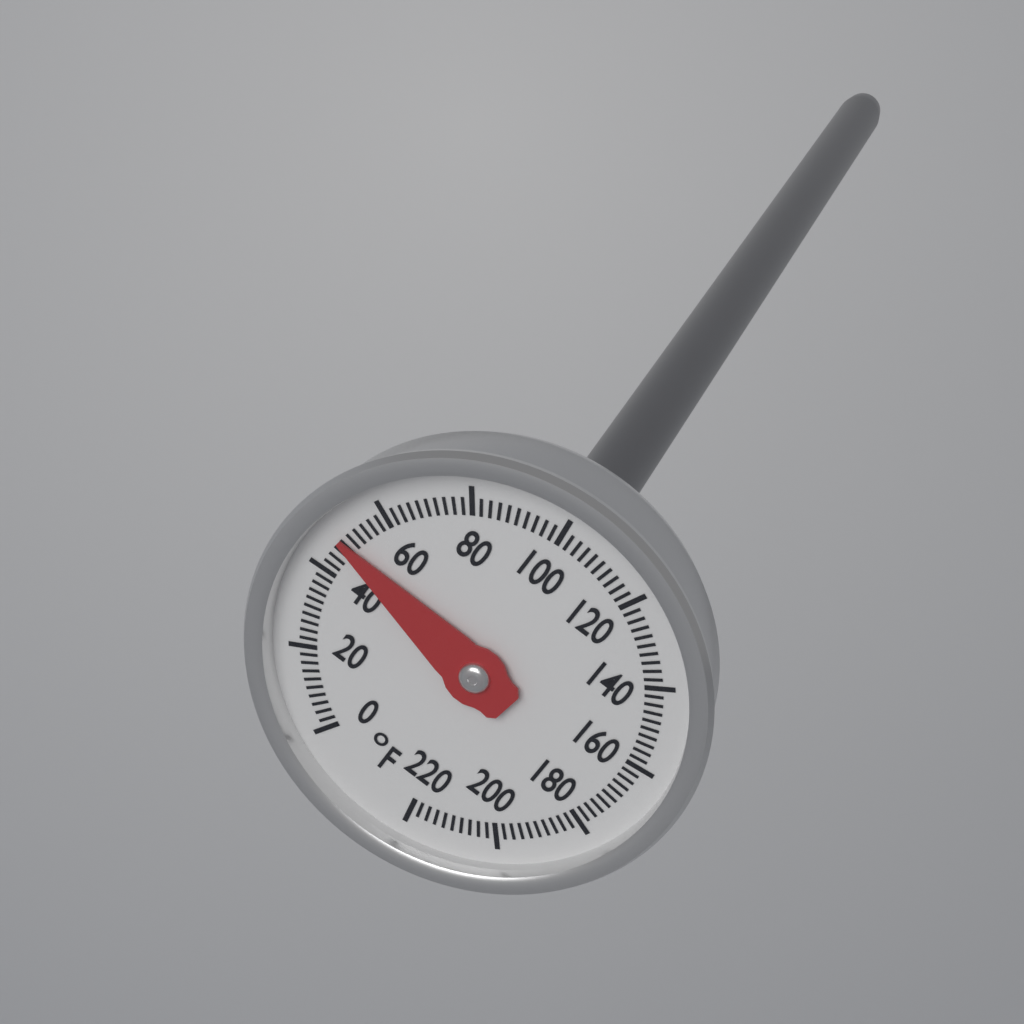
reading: 48 °F
